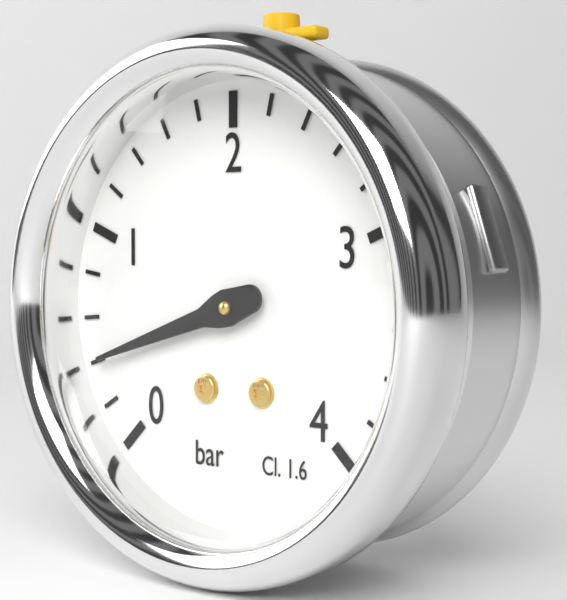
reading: 0.4 bar
